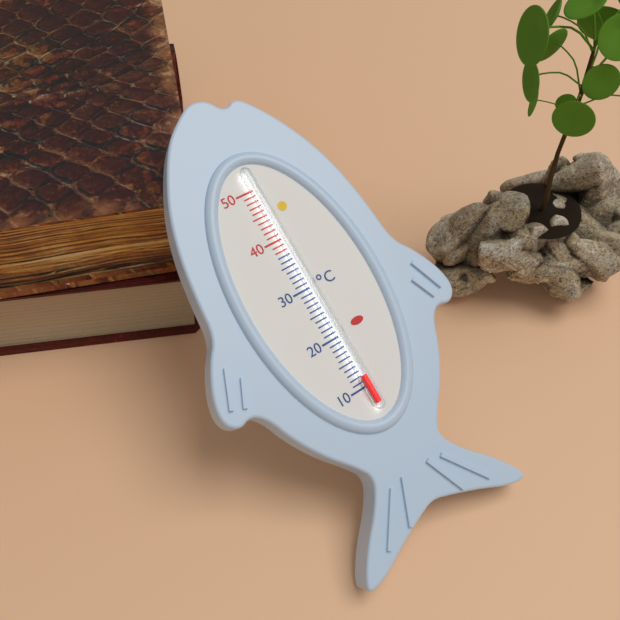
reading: 12 °C
